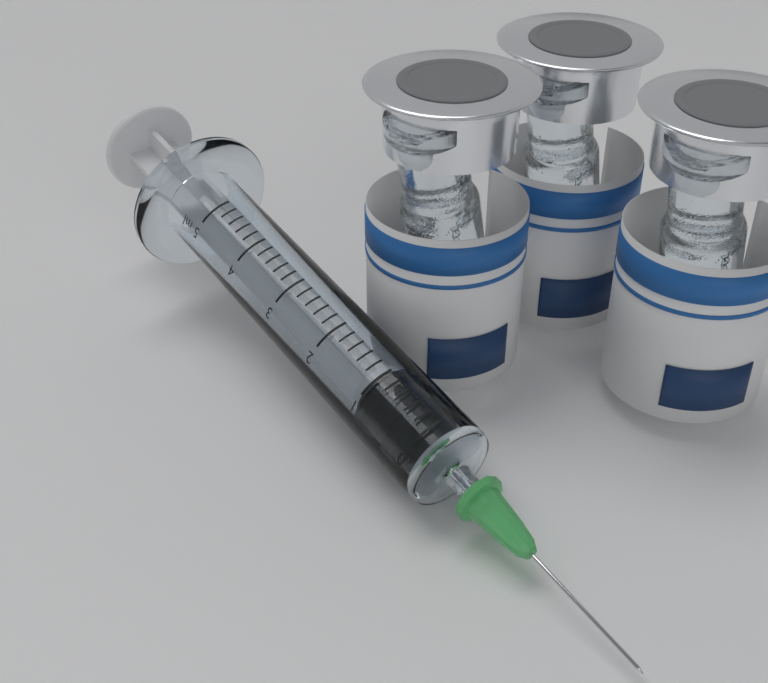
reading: 0.2 ml
